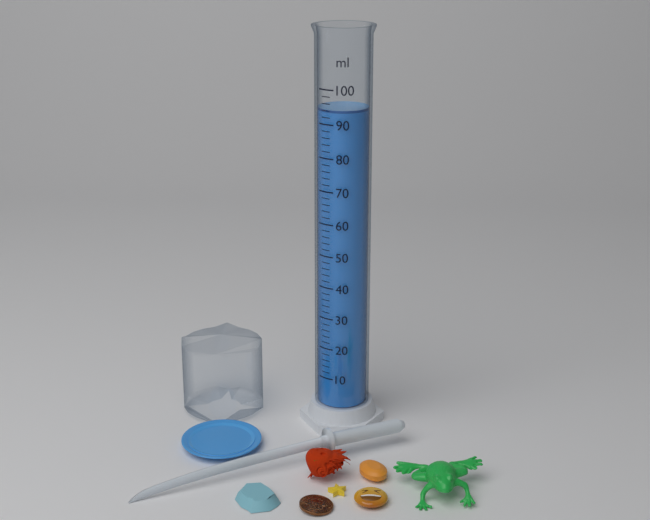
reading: 94 ml
